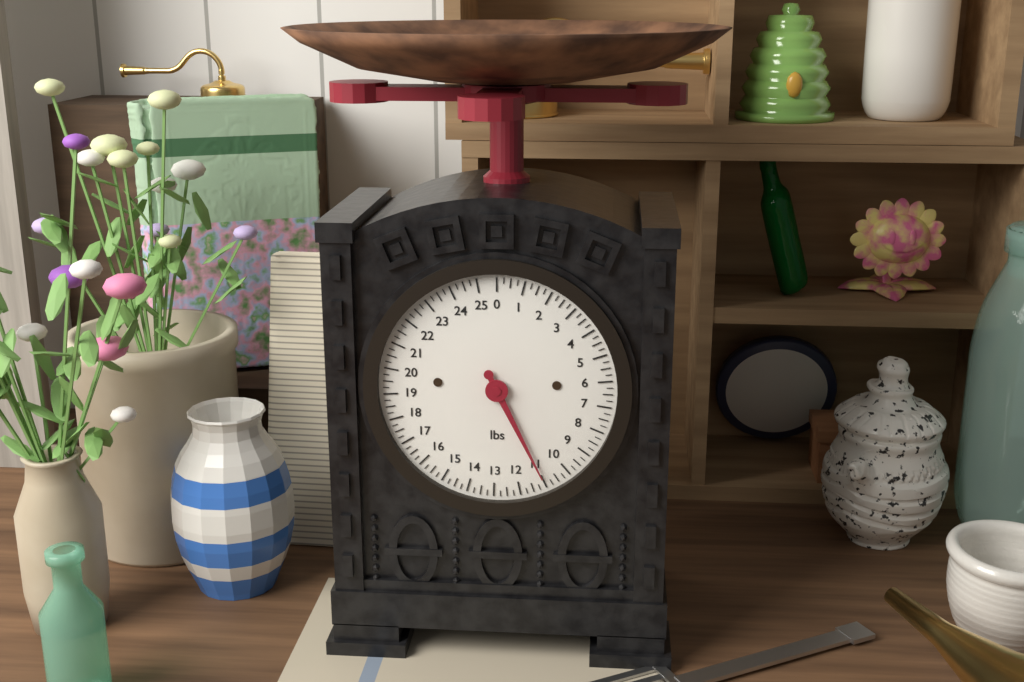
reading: 11.00 lbs
